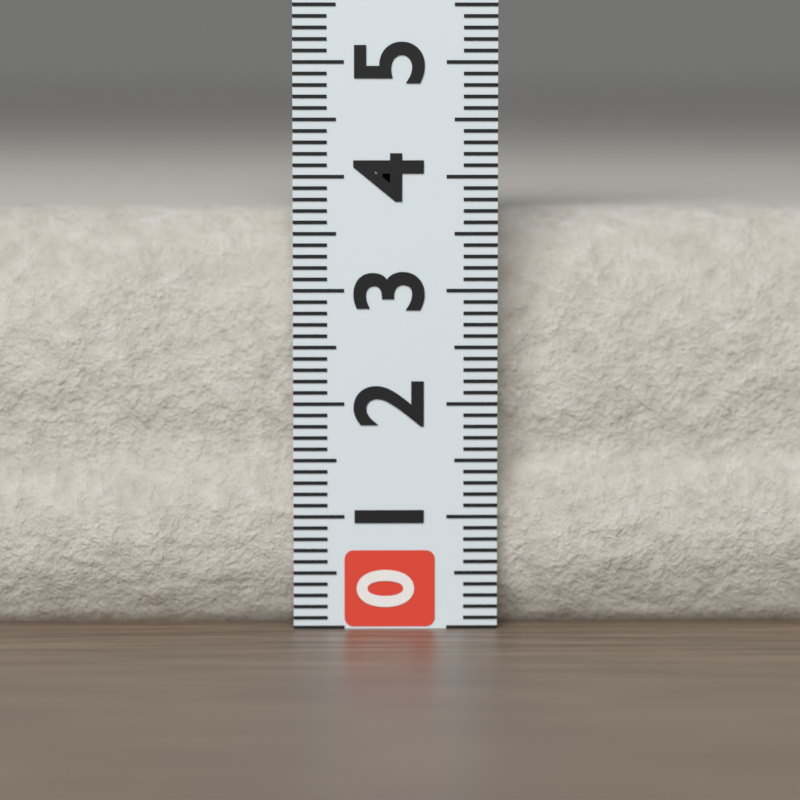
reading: 3.7 (no unit)
